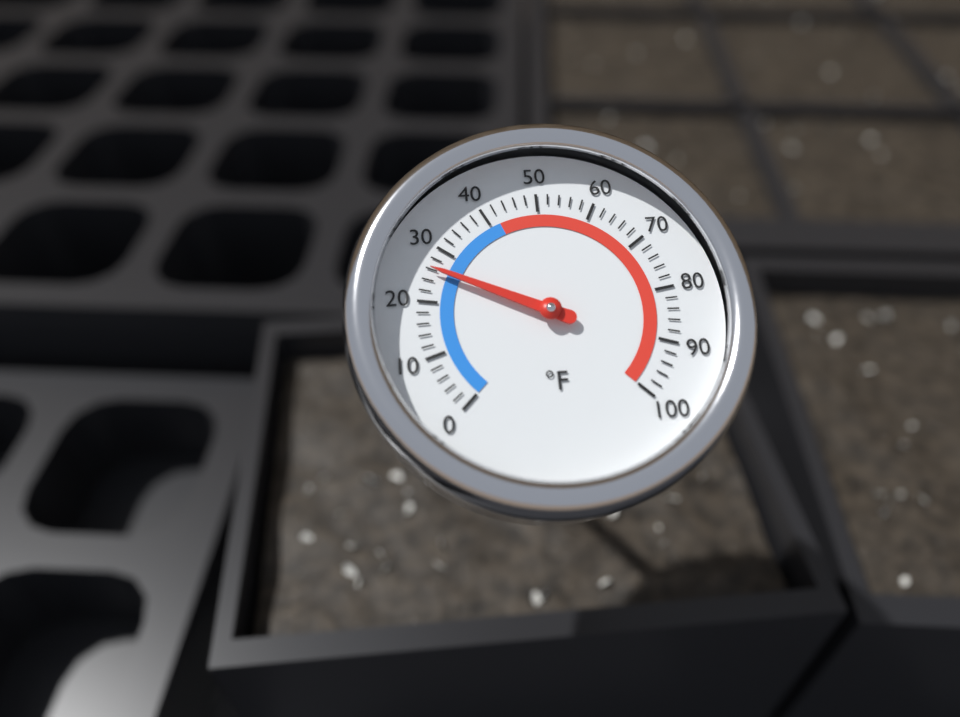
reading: 26 °F
